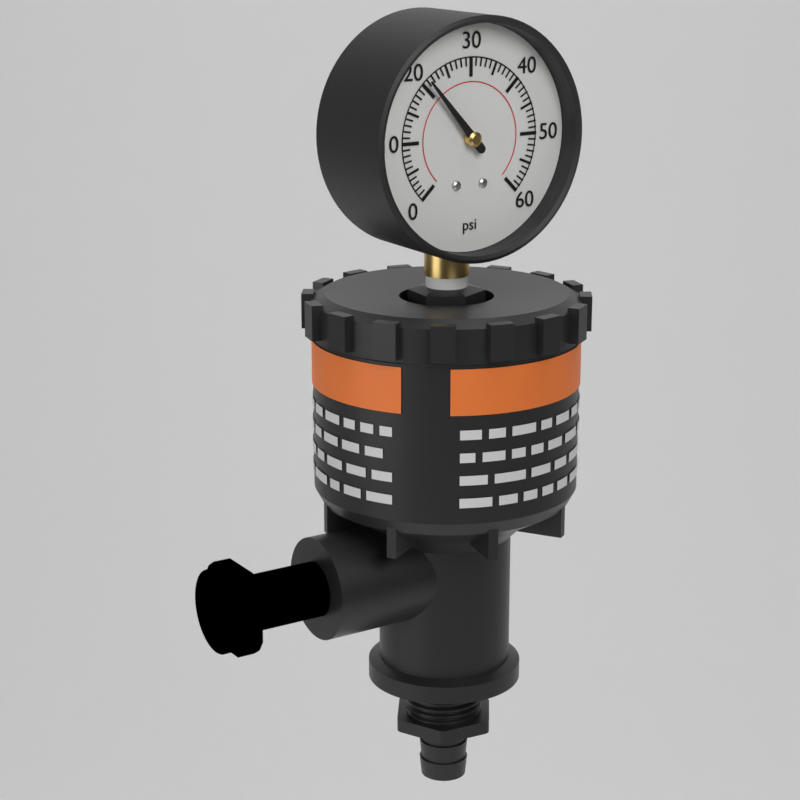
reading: 21 psi
